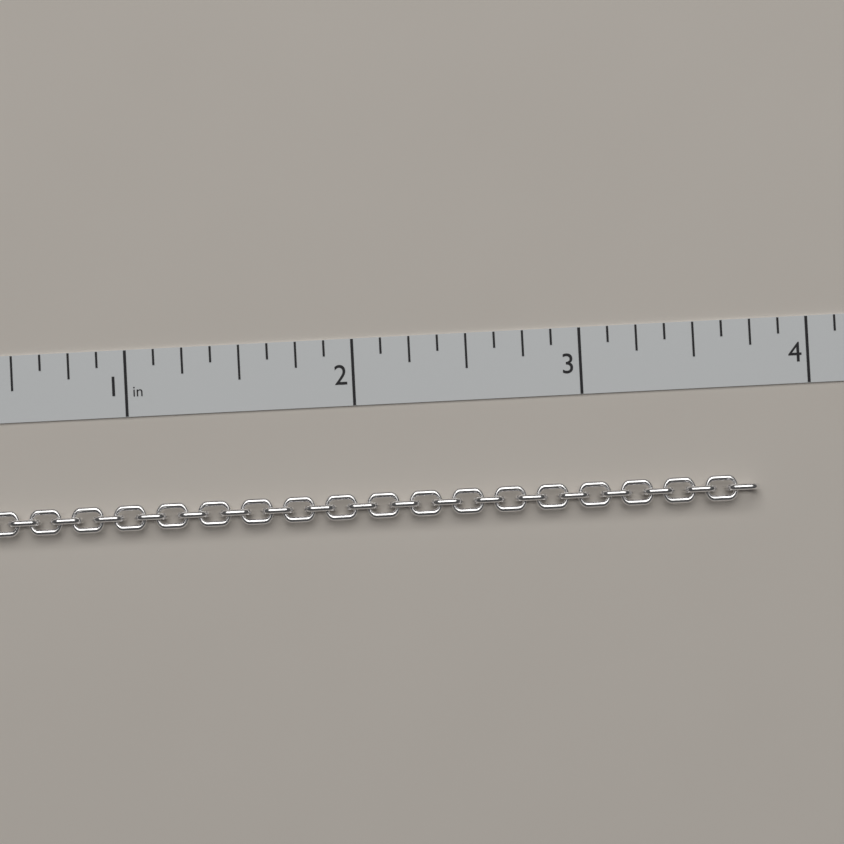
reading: 3.750 in
